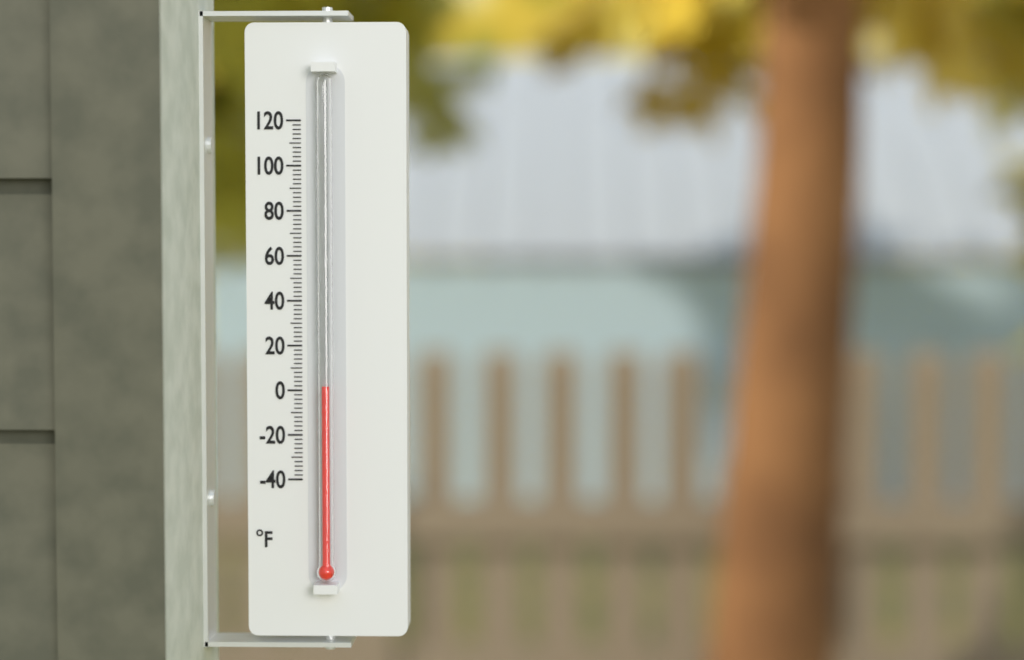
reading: 2 °F
